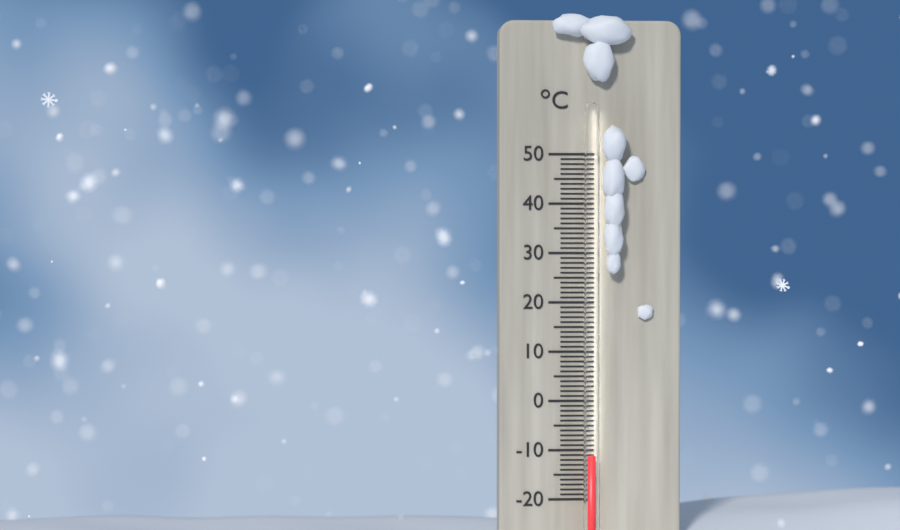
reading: -11 °C
